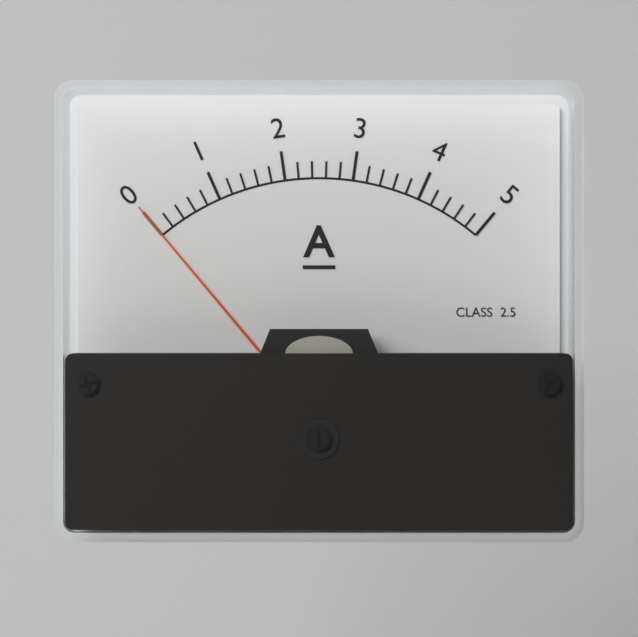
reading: 0.0 A
